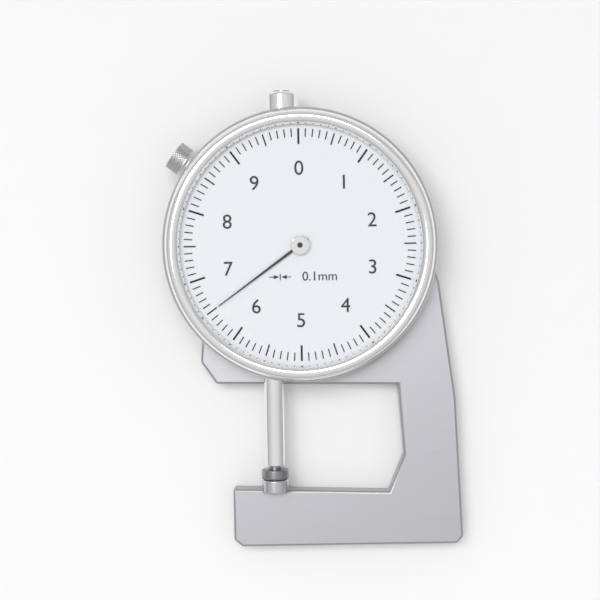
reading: 6.5 mm
